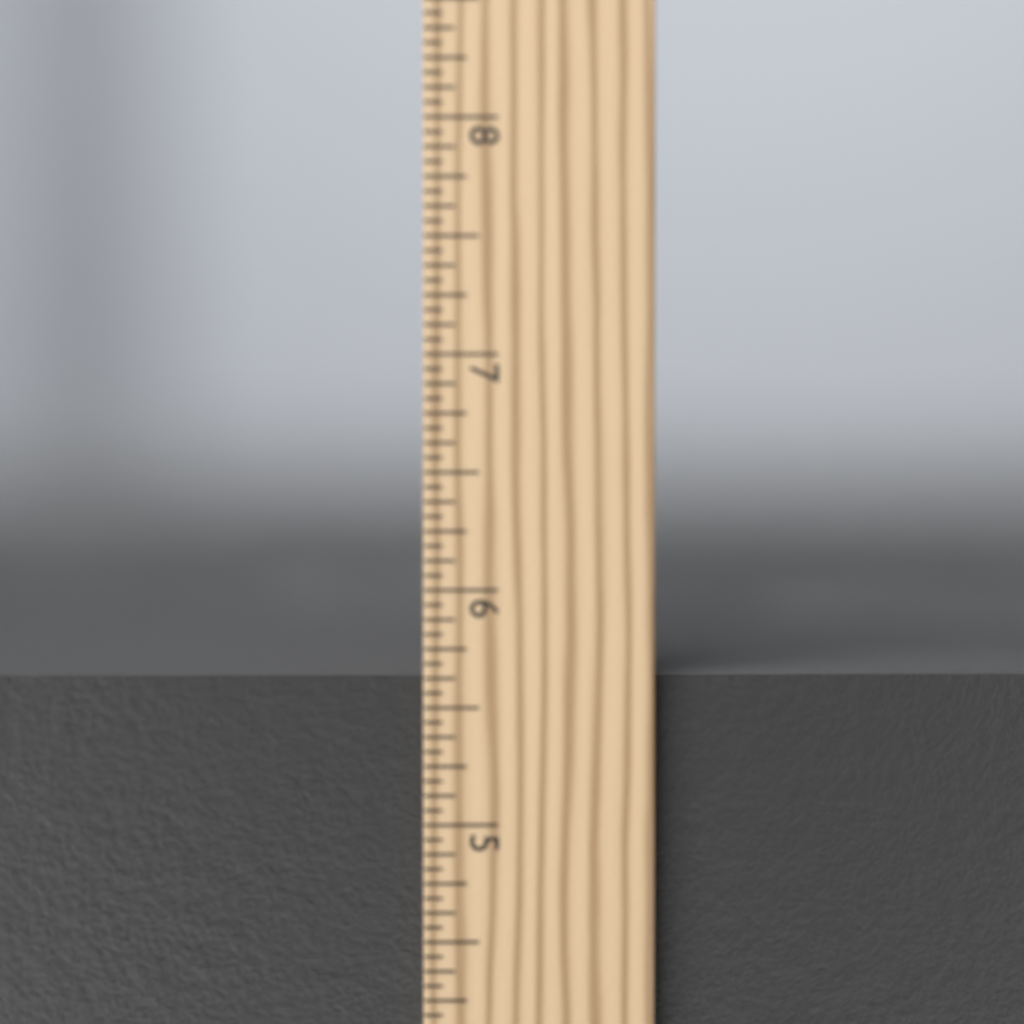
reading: 5.6250 in
